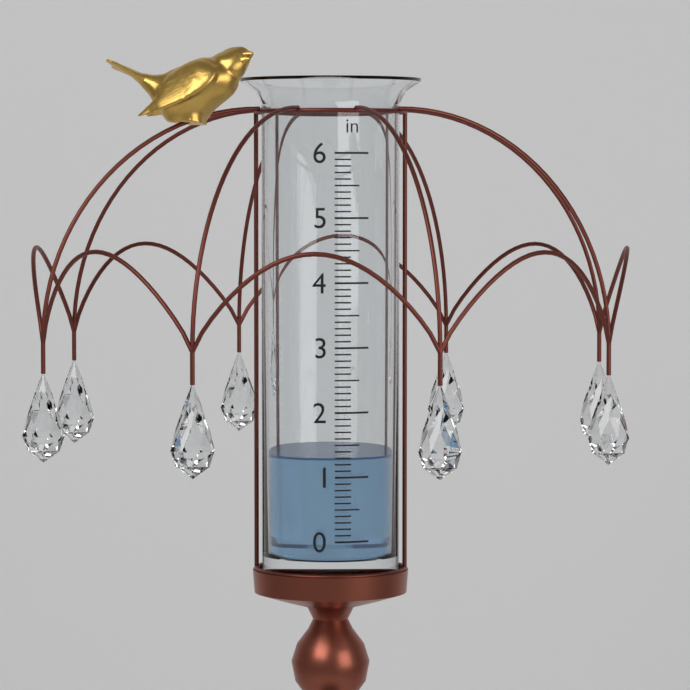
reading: 1.3 in
